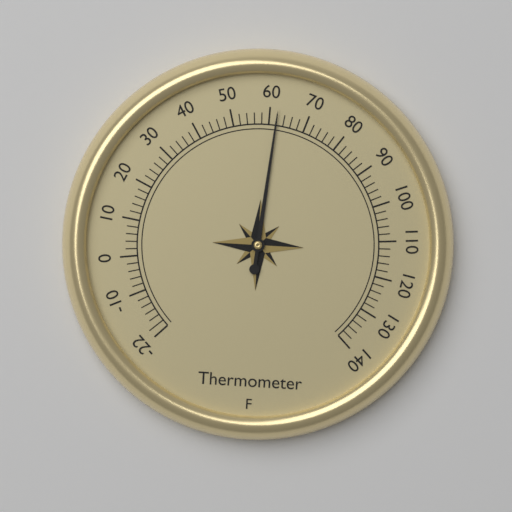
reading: 62 °F
